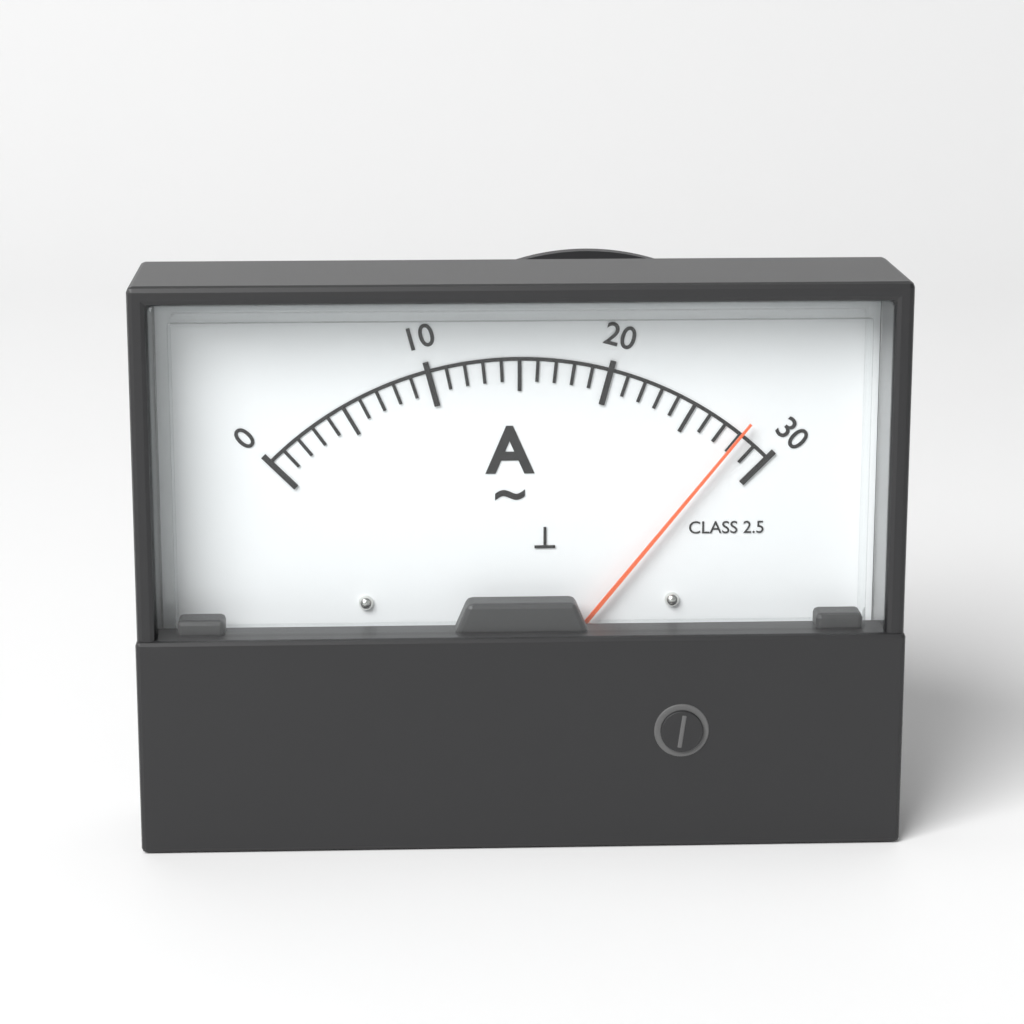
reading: 28 A
